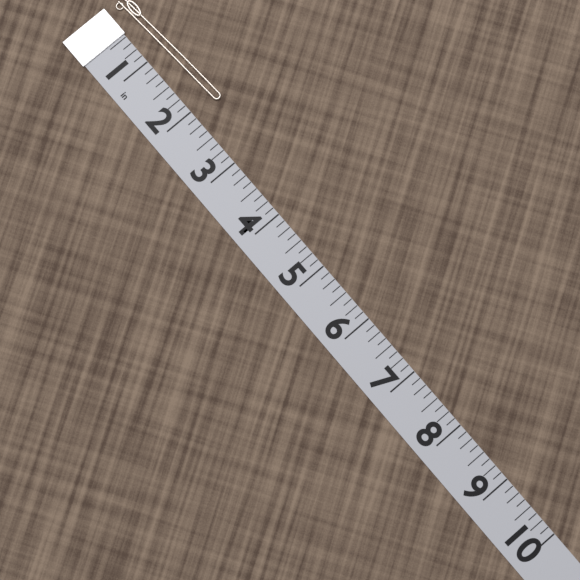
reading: 2.125 in
